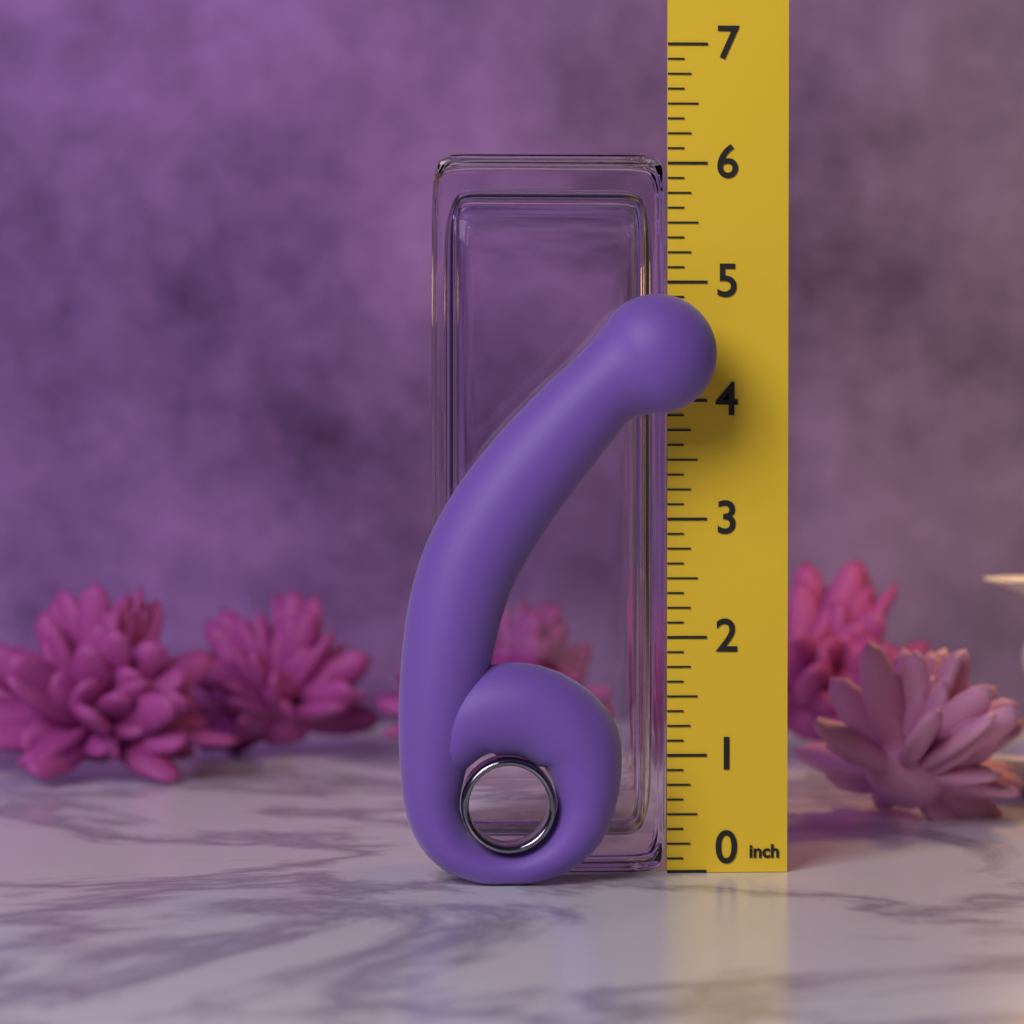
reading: 4.875 in
